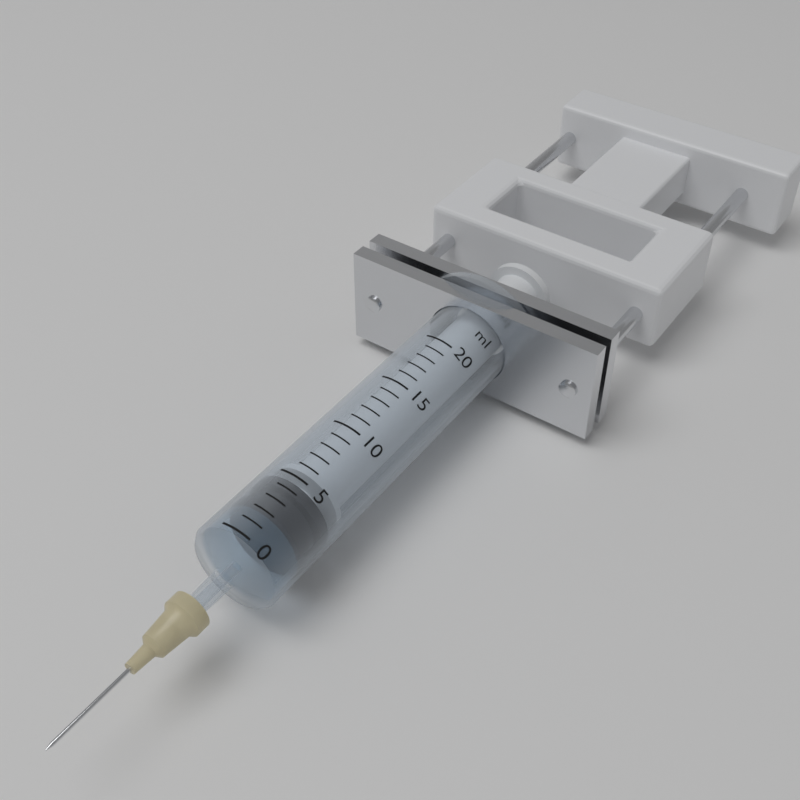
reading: 2 ml
